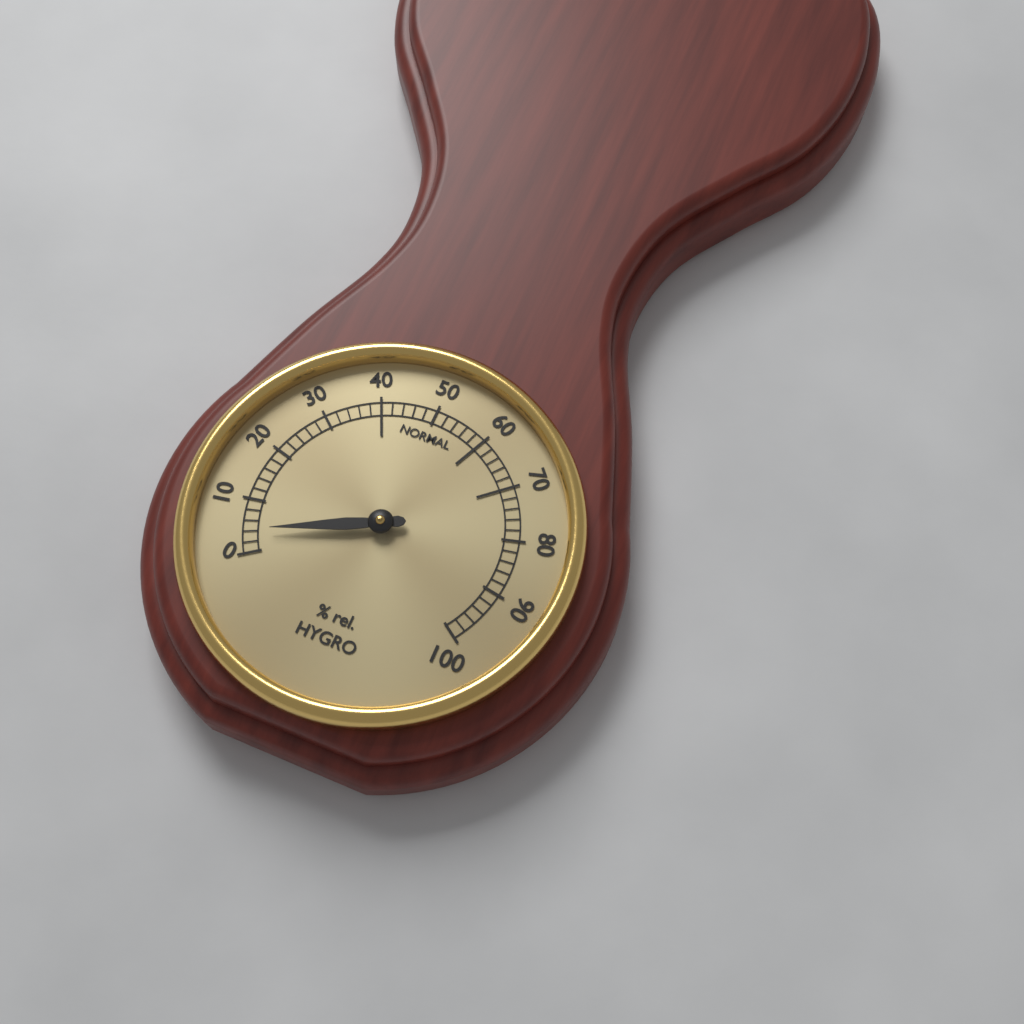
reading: 4 % rel.
